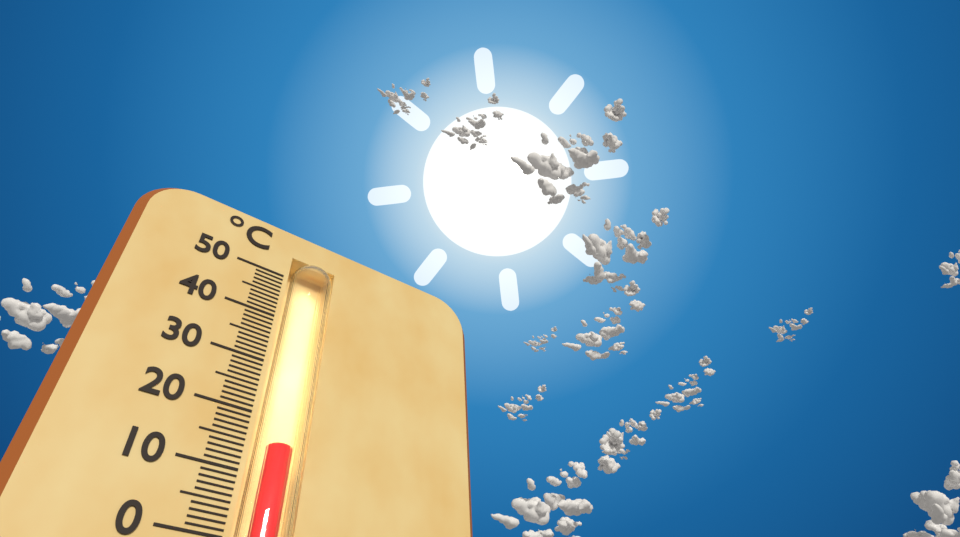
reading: 15 °C
